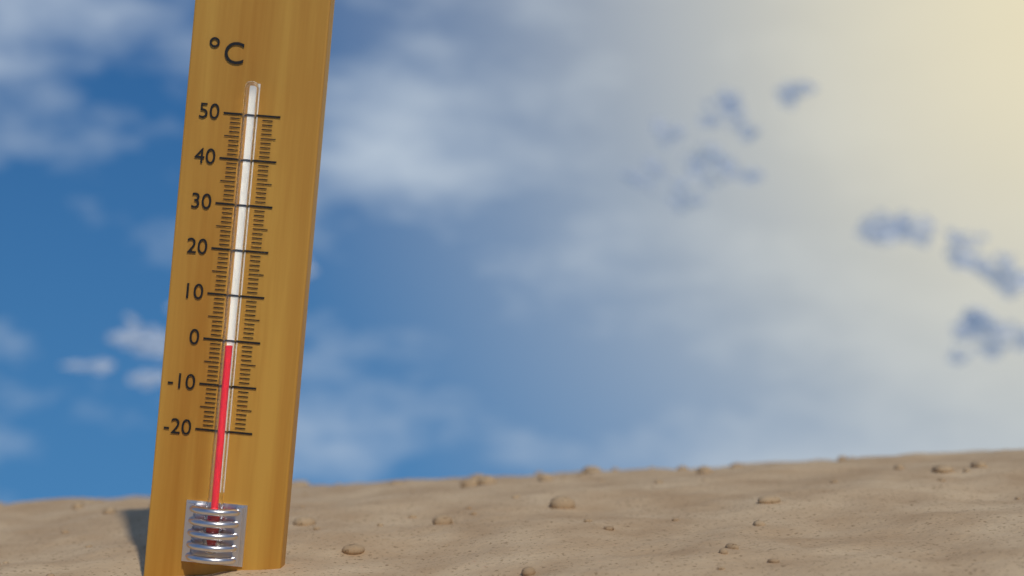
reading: -1 °C
